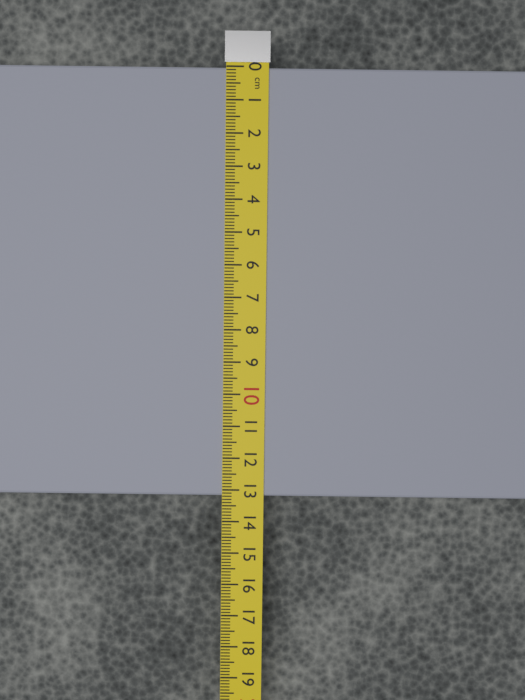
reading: 13.2 cm
